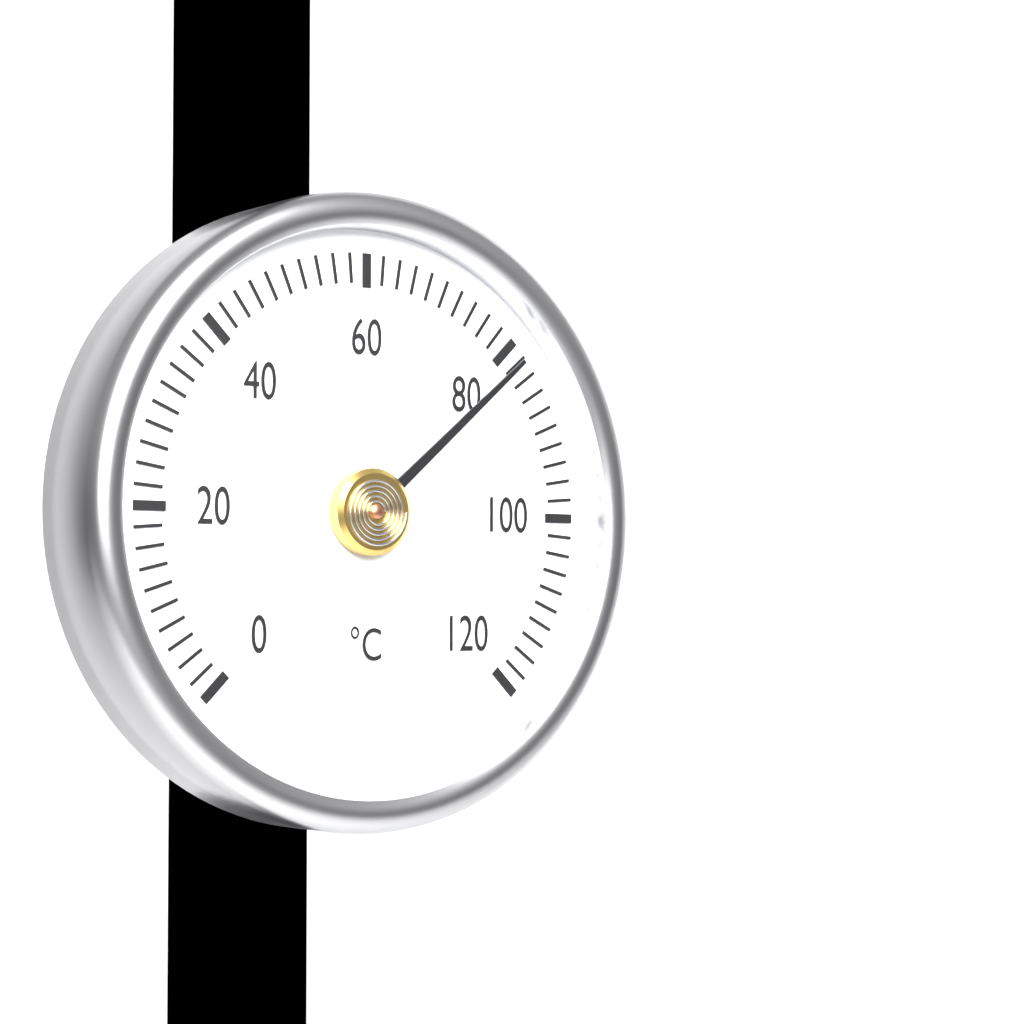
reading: 82 °C
